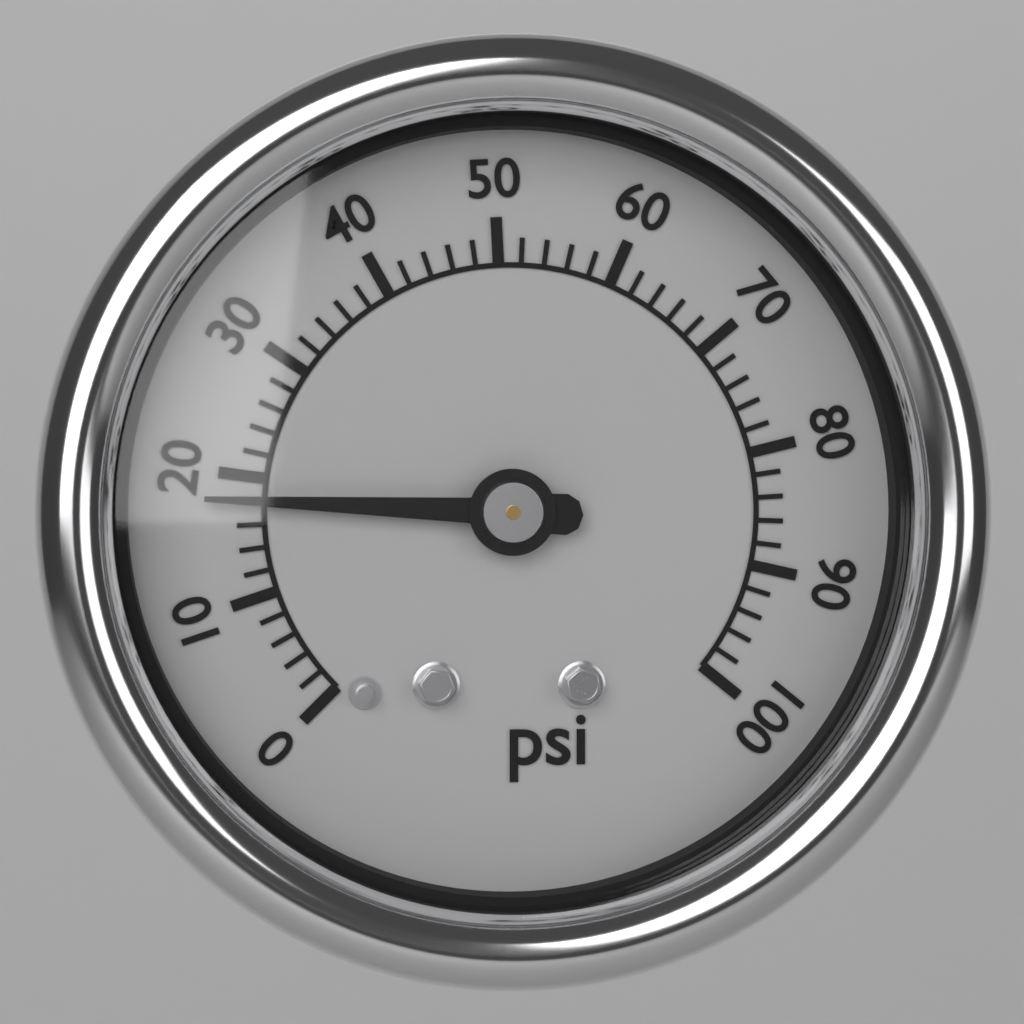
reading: 18 psi
